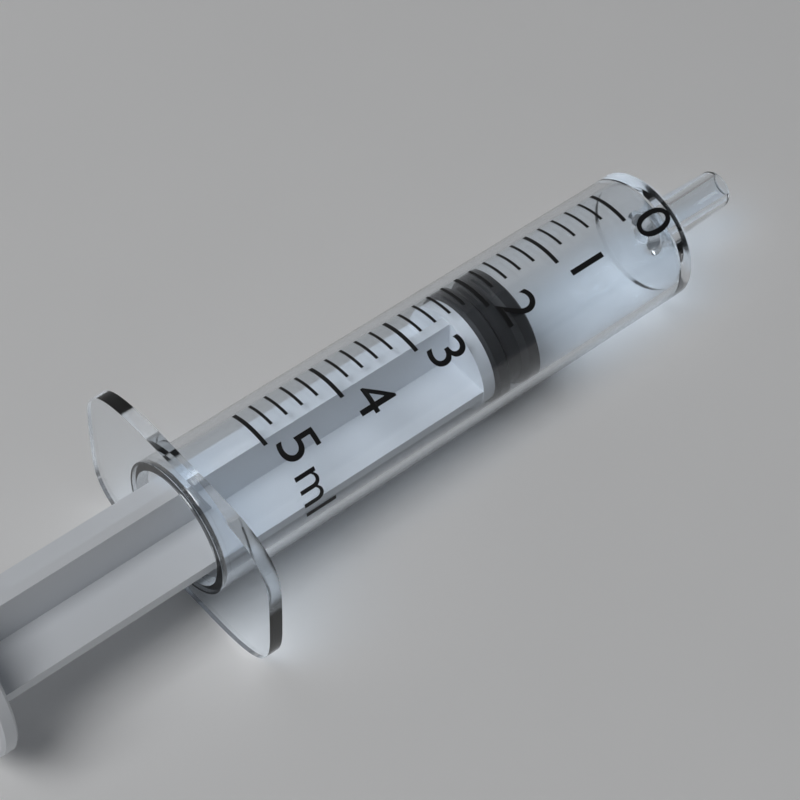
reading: 1.6 ml
